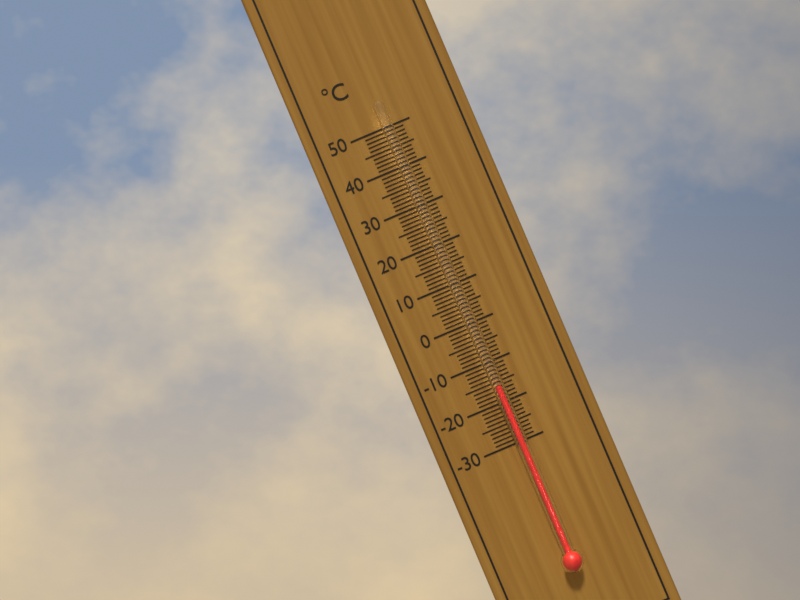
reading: -16 °C
